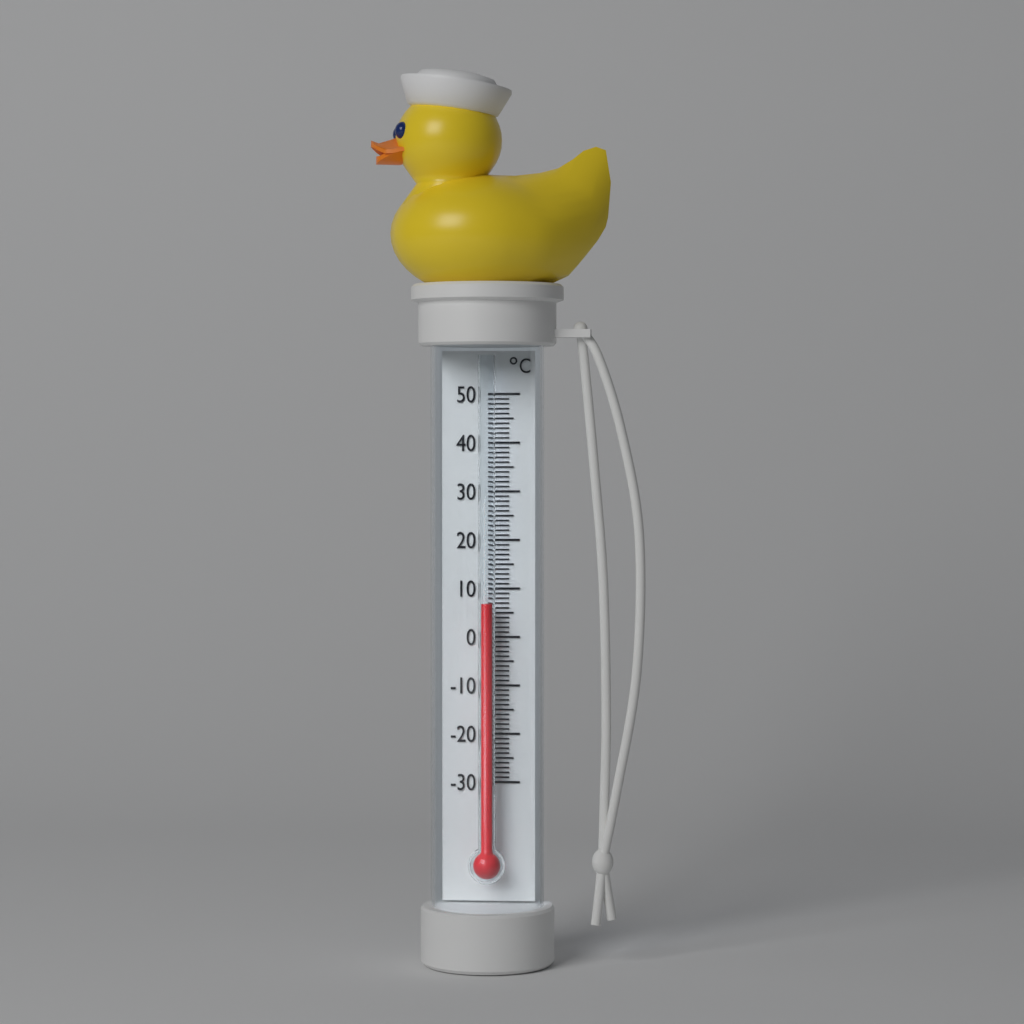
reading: 7 °C
